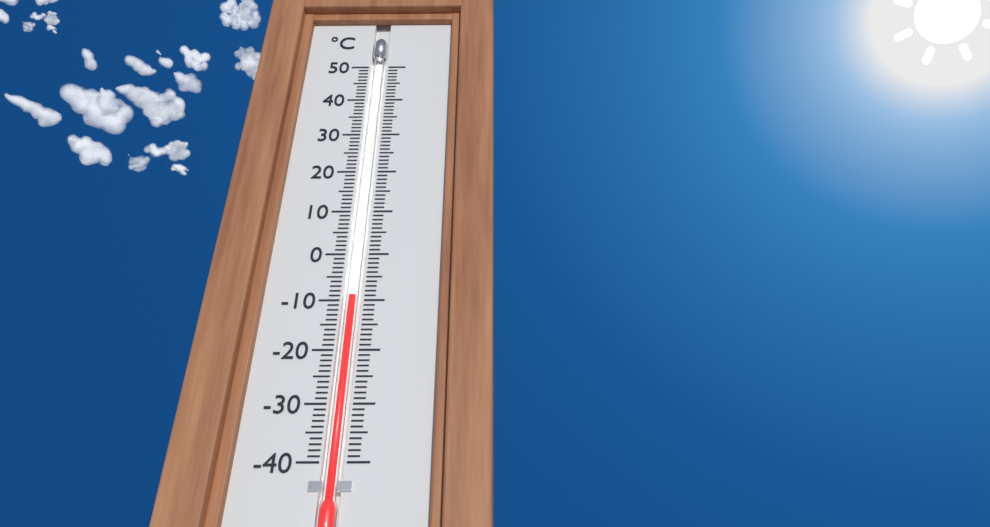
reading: -9 °C
